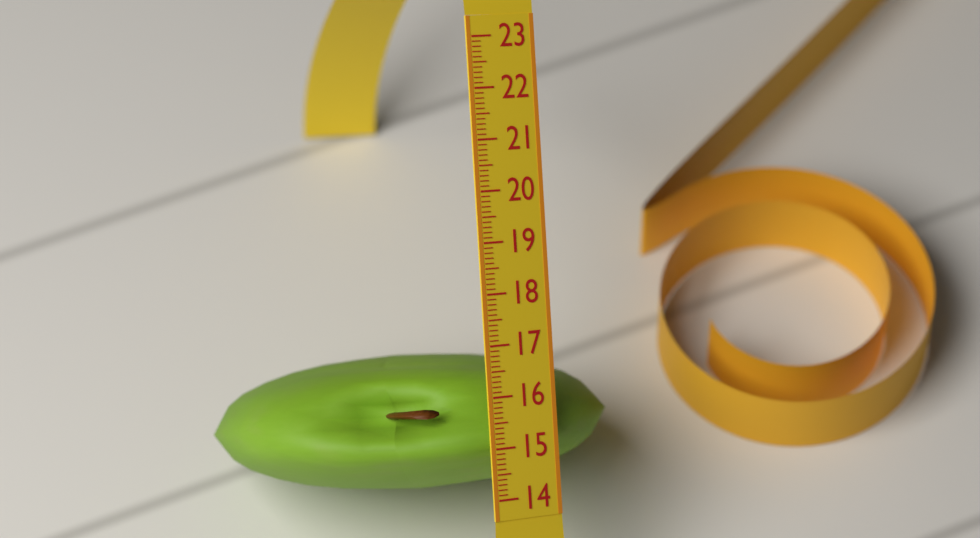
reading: 16.7 (no unit)
